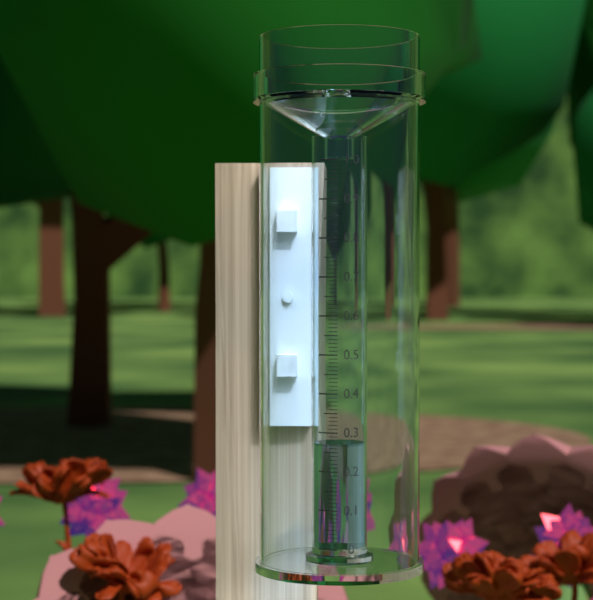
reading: 0.27 (no unit)
